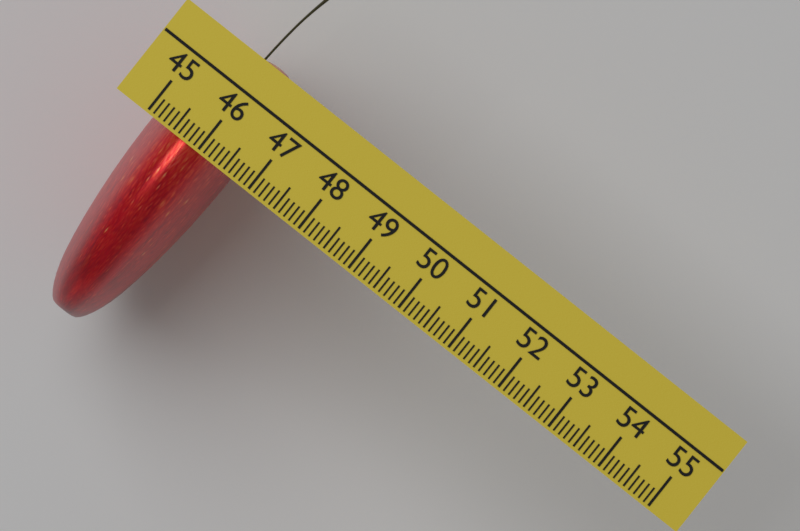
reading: 46.6 (no unit)
